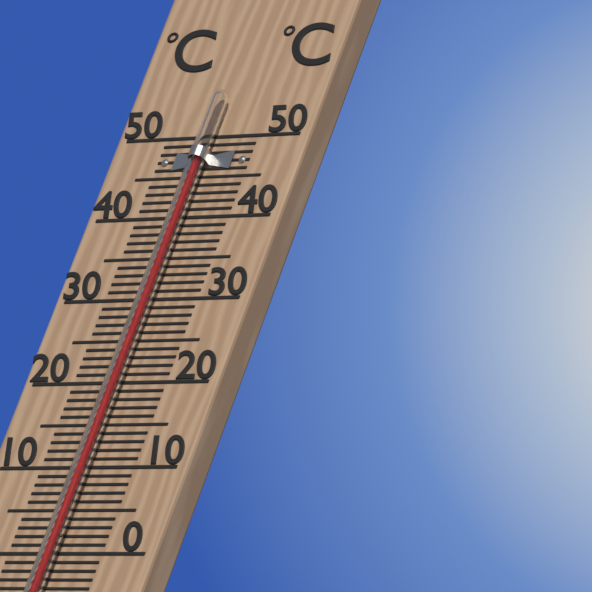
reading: 47 °C
